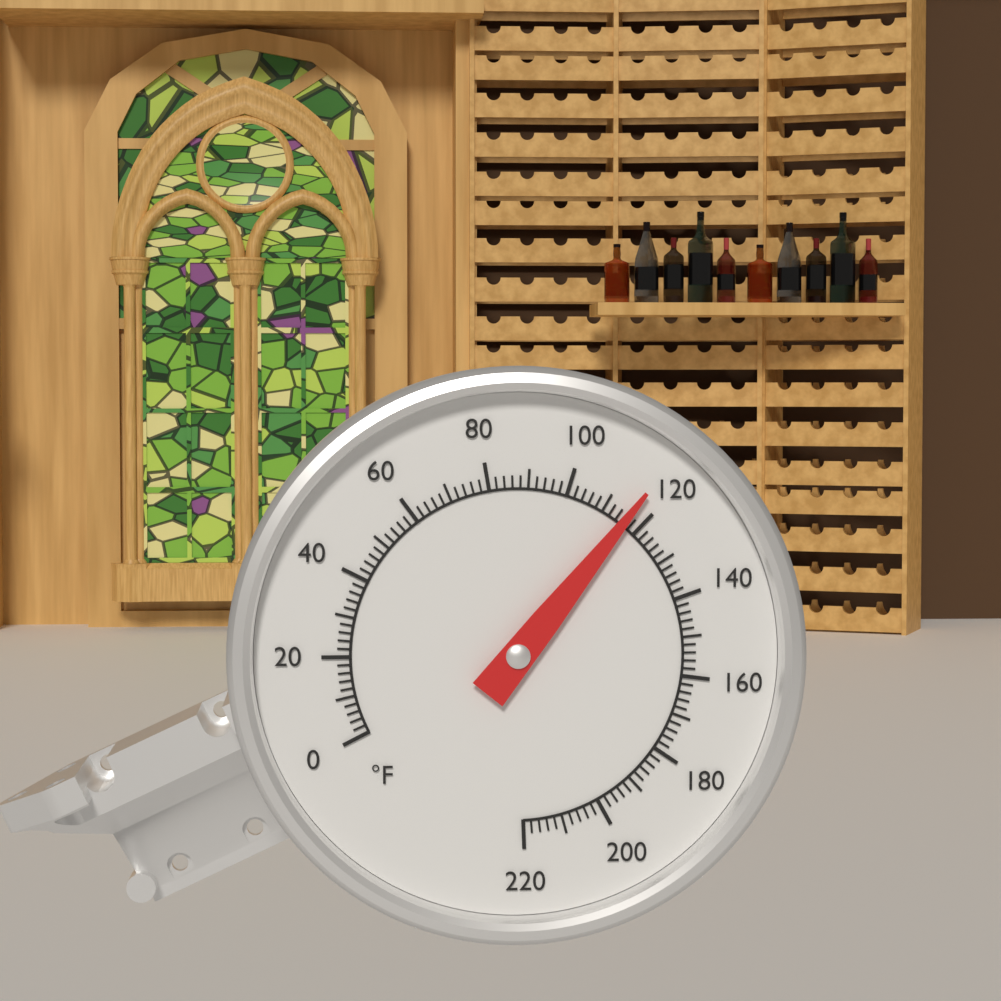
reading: 116 °F
